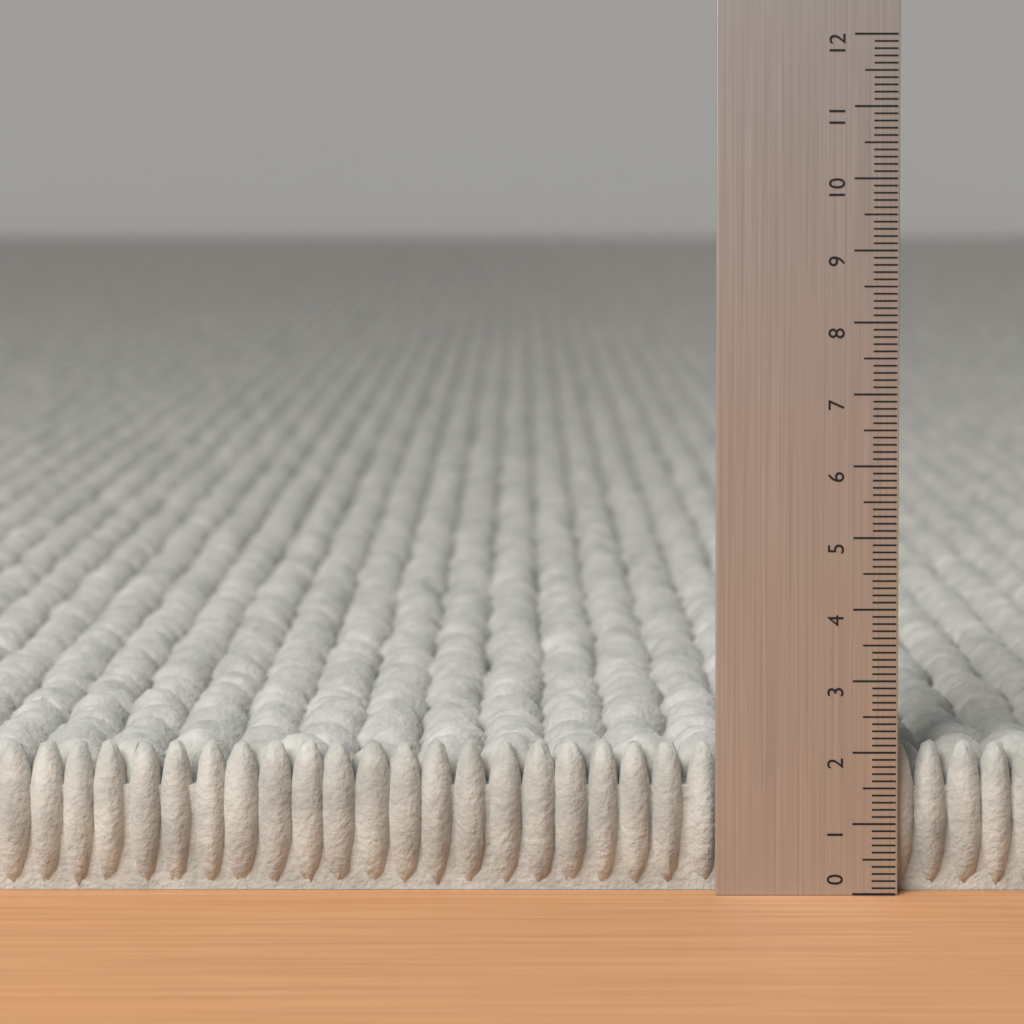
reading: 2.1 (no unit)
